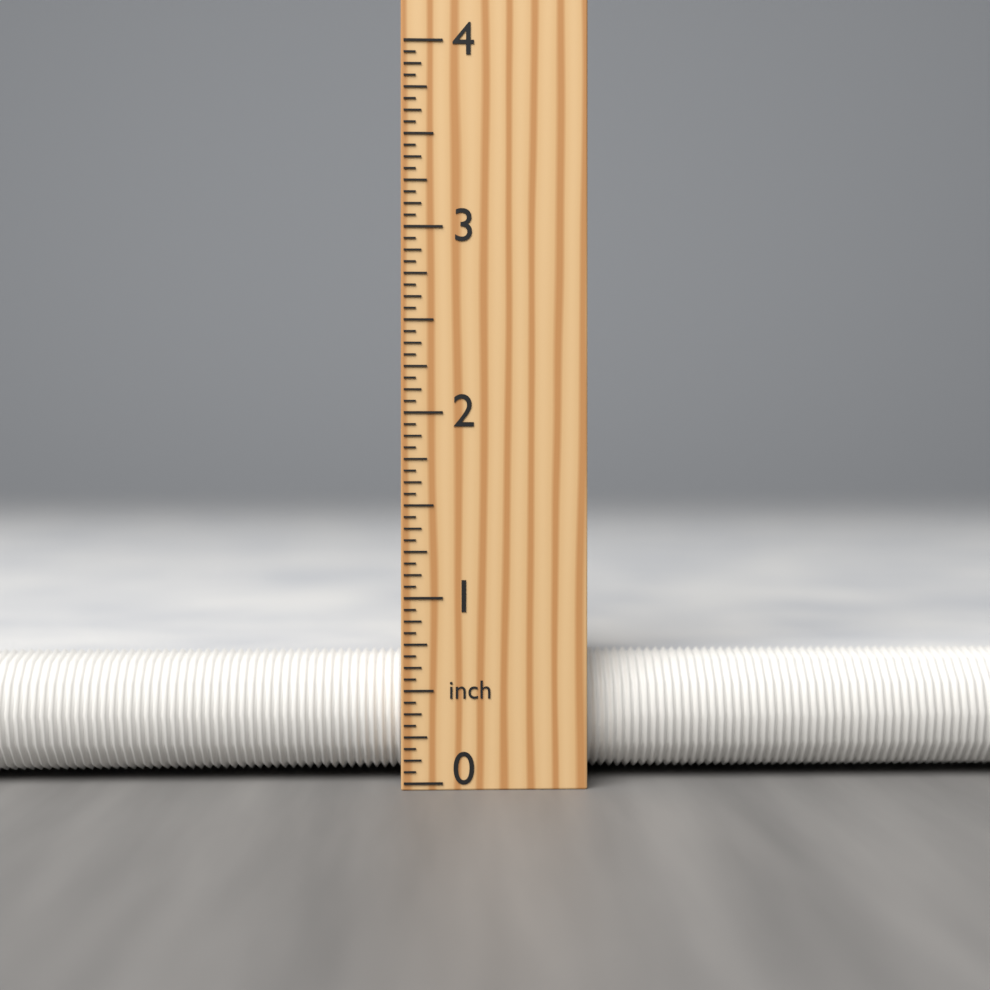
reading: 0.6875 inch
